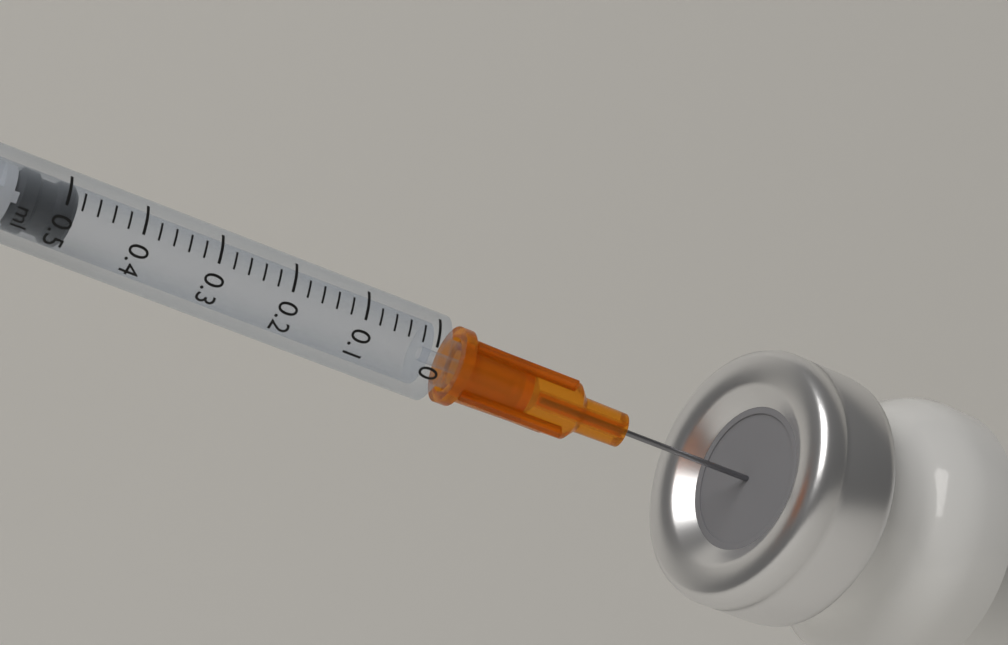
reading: 0.48 ml
